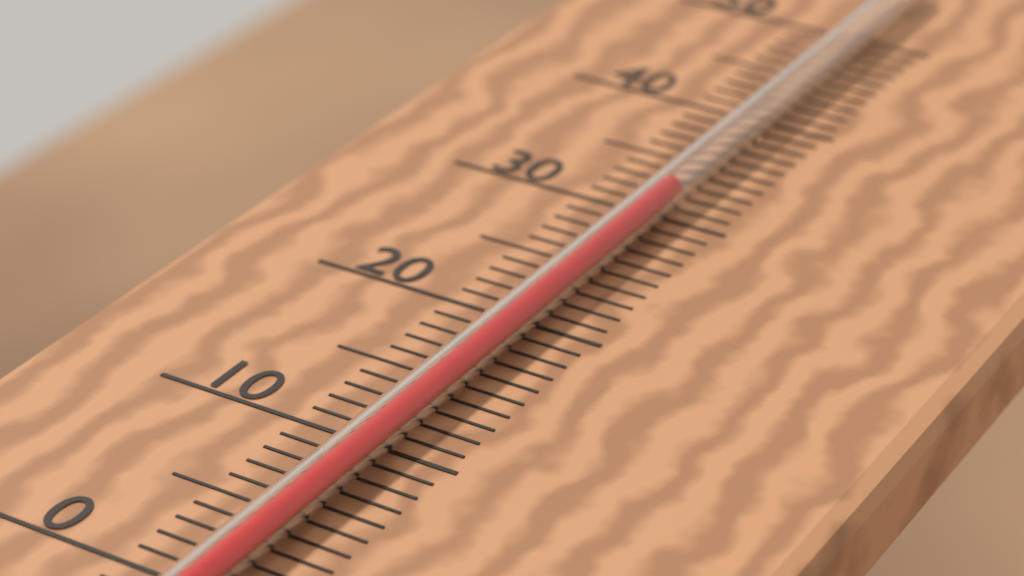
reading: 31 °C
